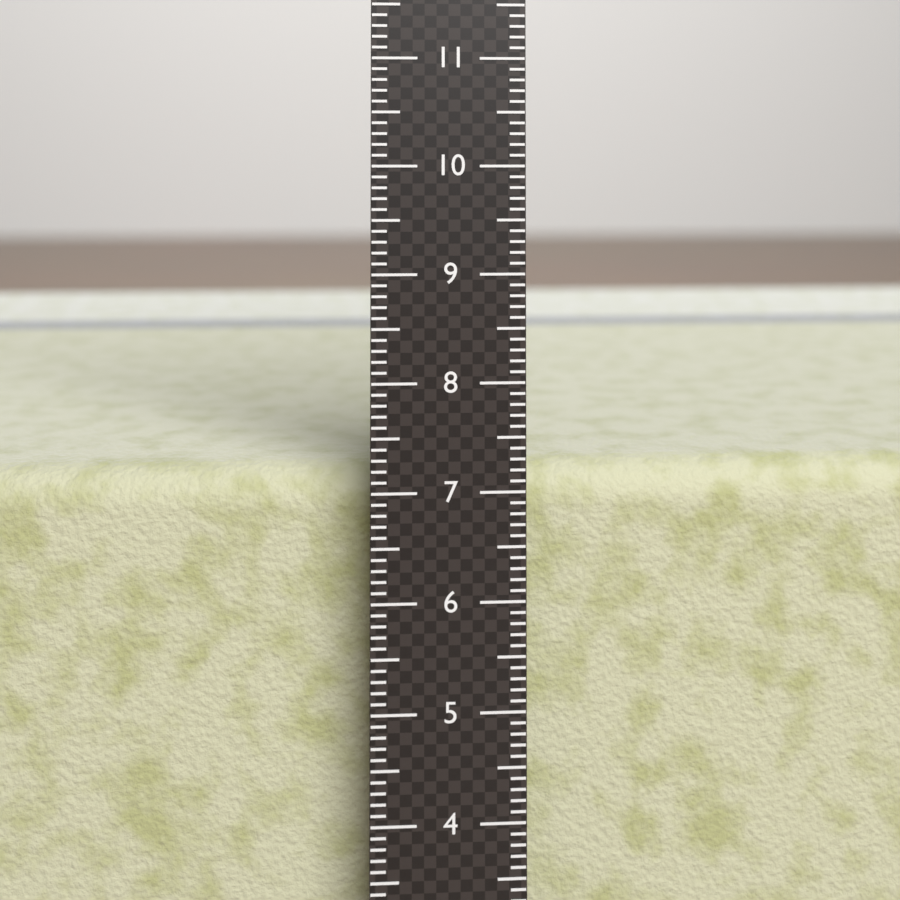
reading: 7.1 cm
